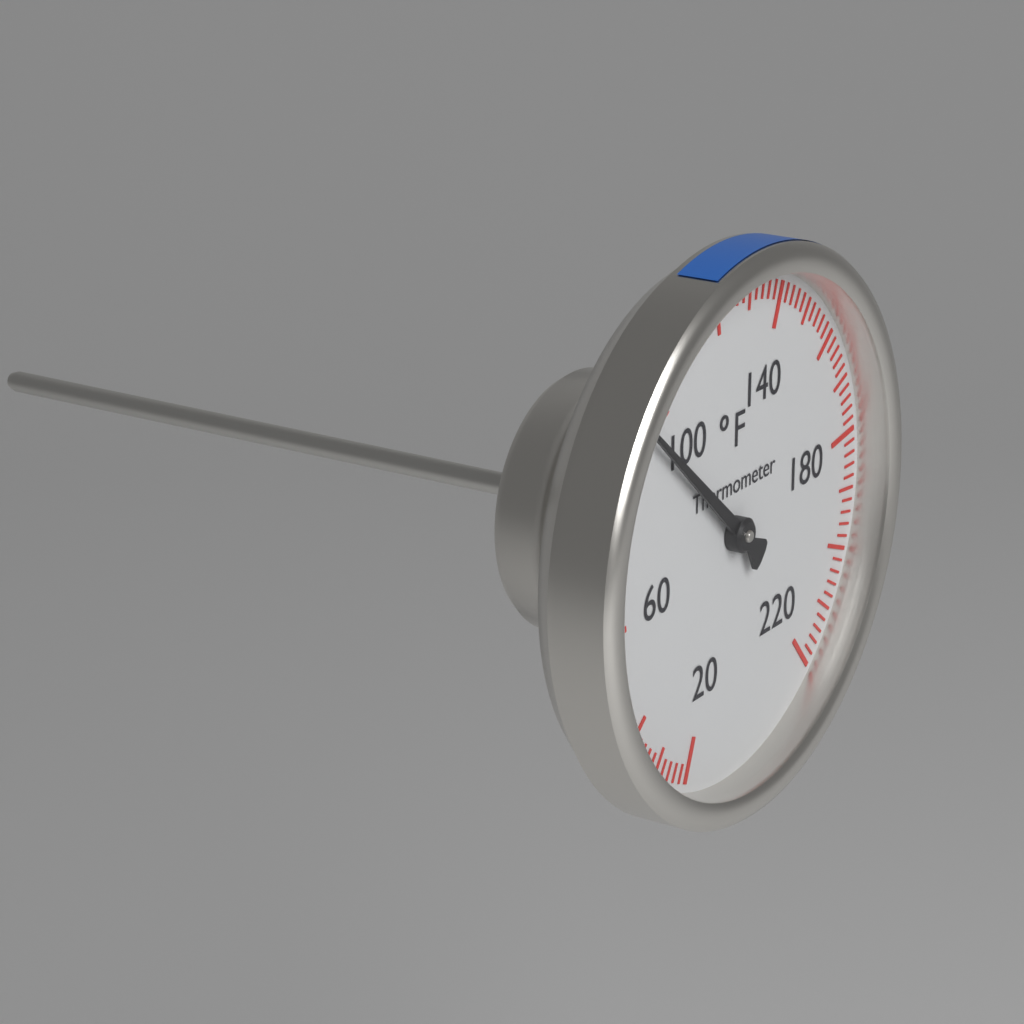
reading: 94 °F
